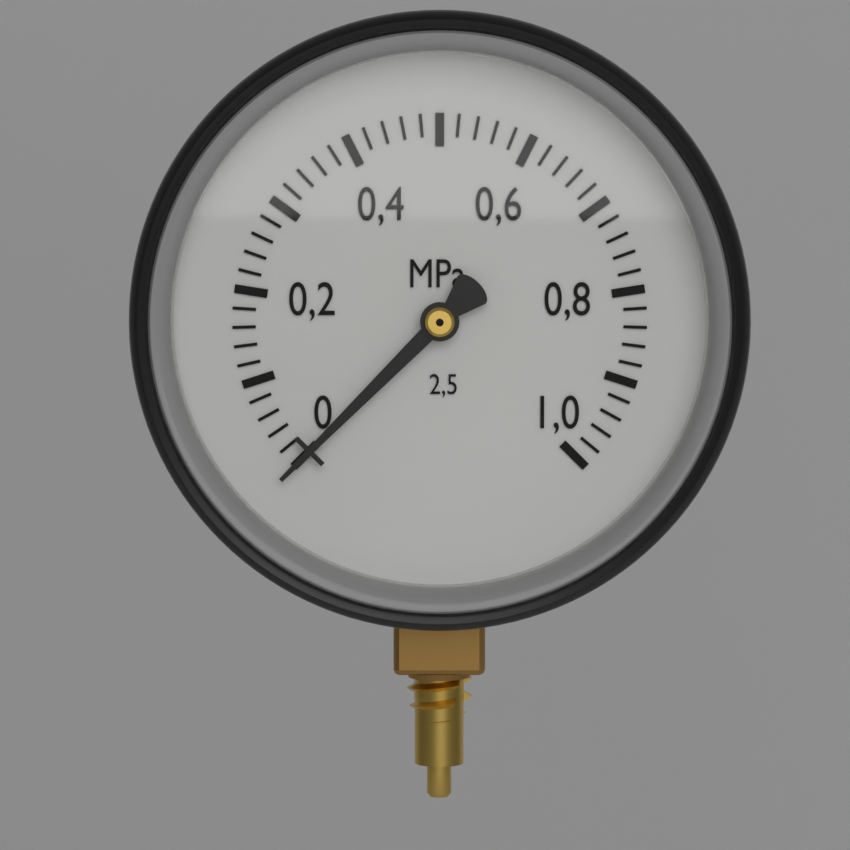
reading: 0.00 MPa
